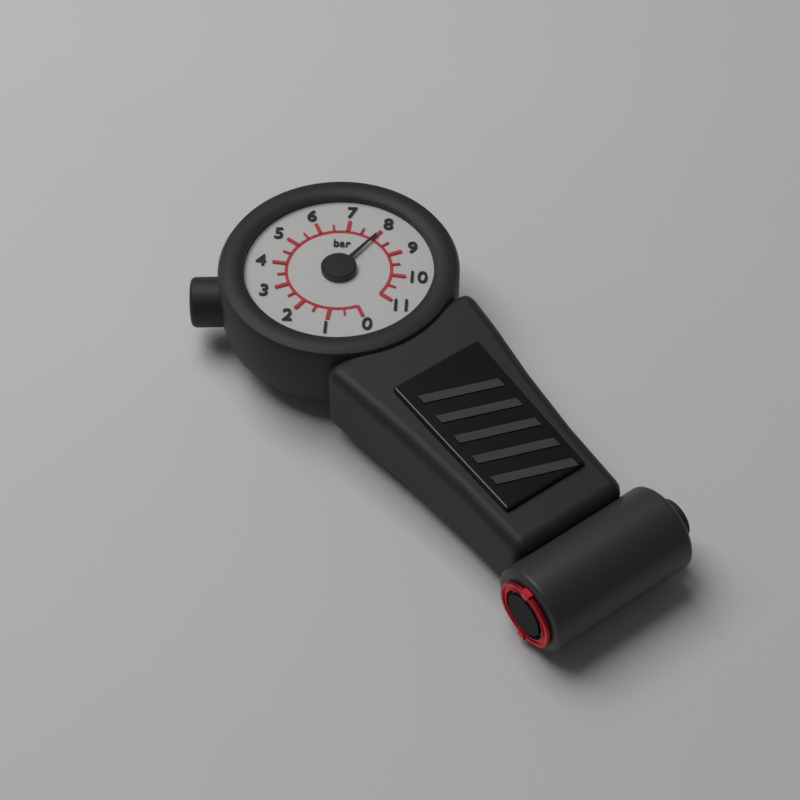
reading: 8.0 bar
